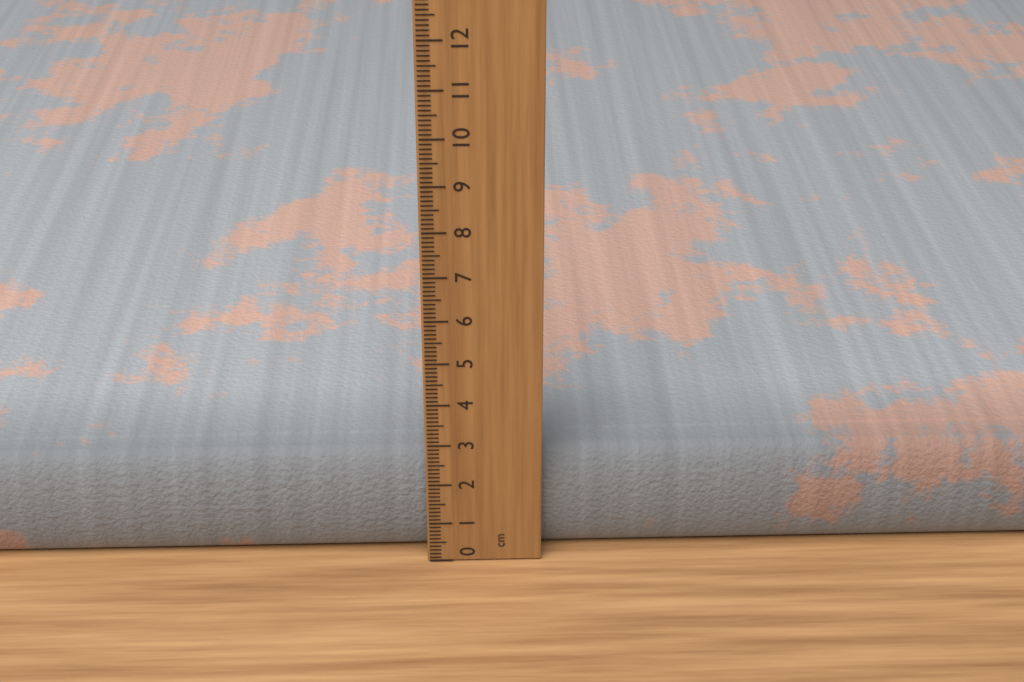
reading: 2.6 cm
